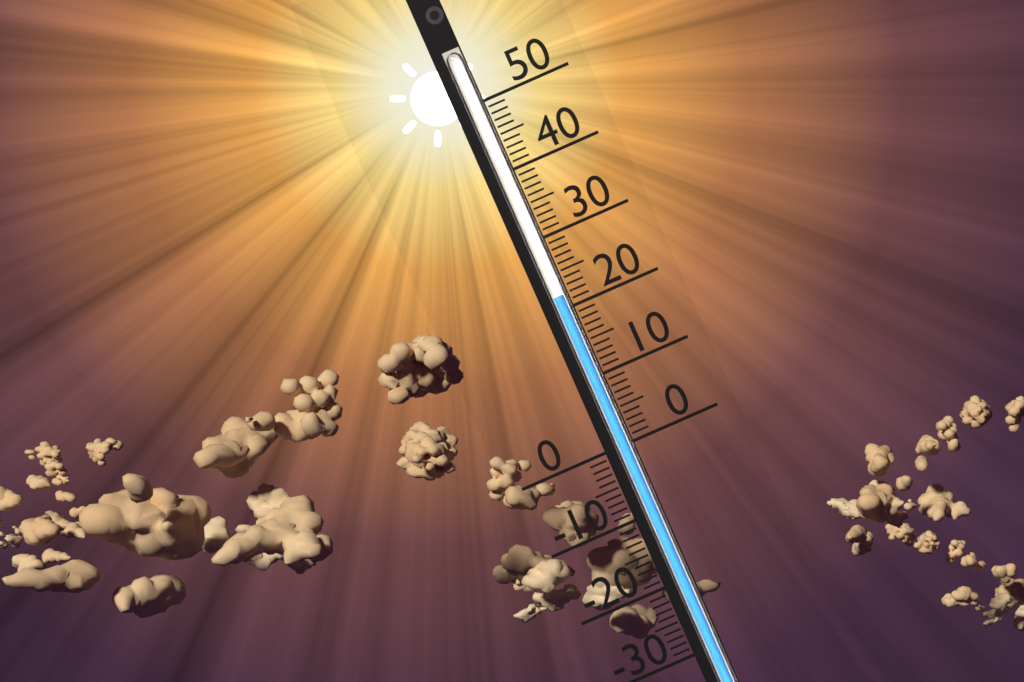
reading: 22 (no unit)
